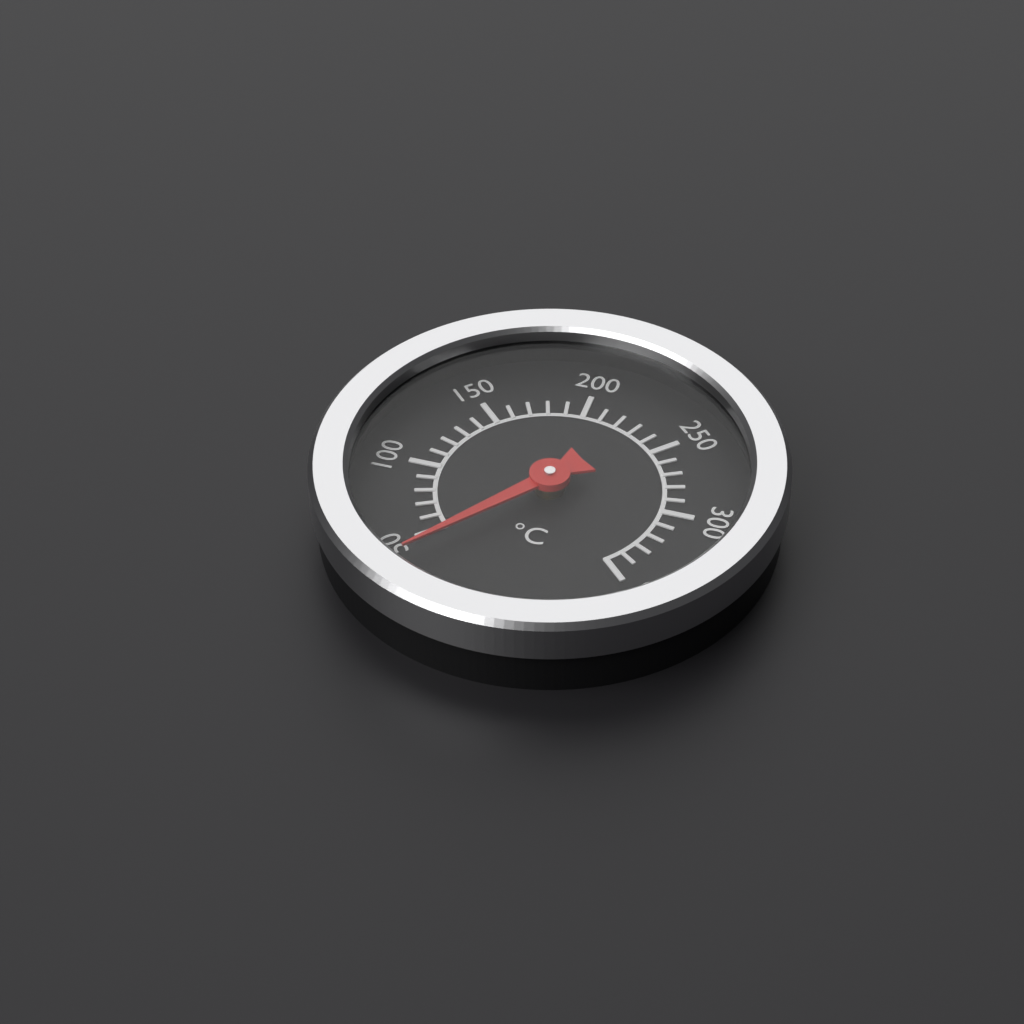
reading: 42 °C
